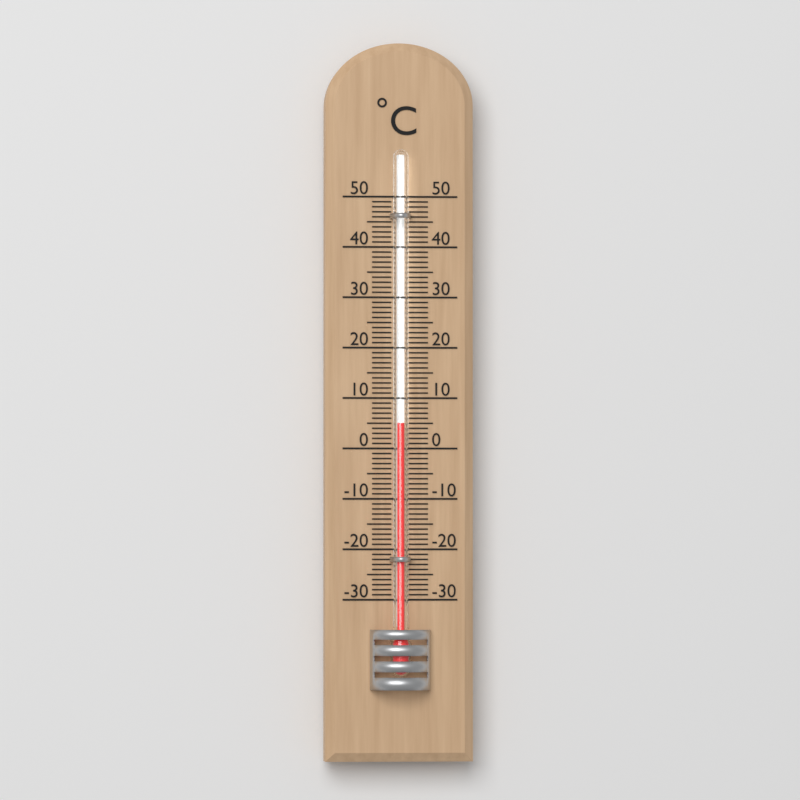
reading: 5 °C
